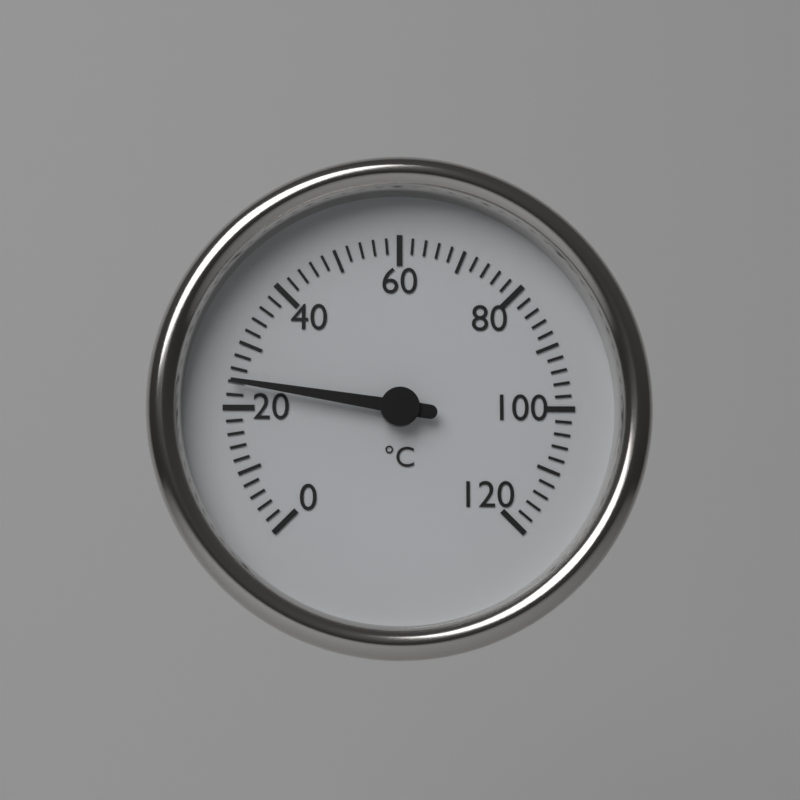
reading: 24 °C
